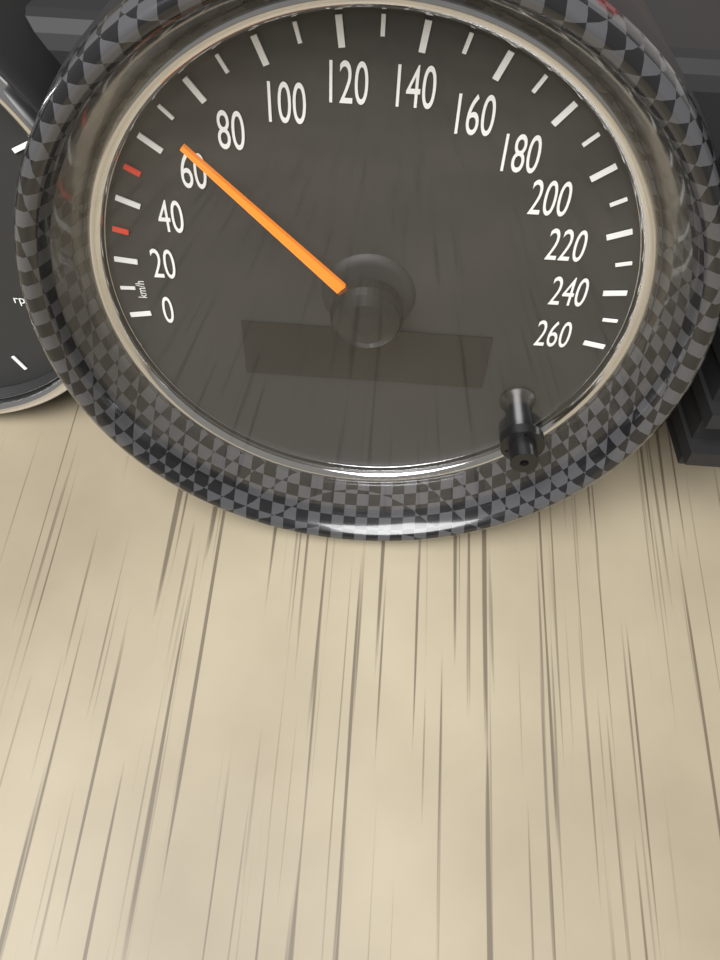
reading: 70 km/h
